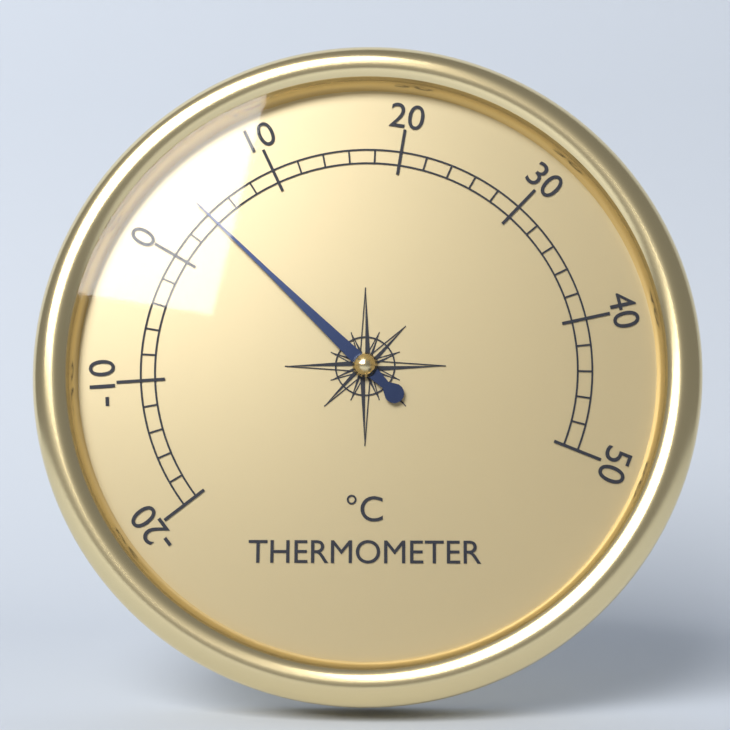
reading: 4 °C
